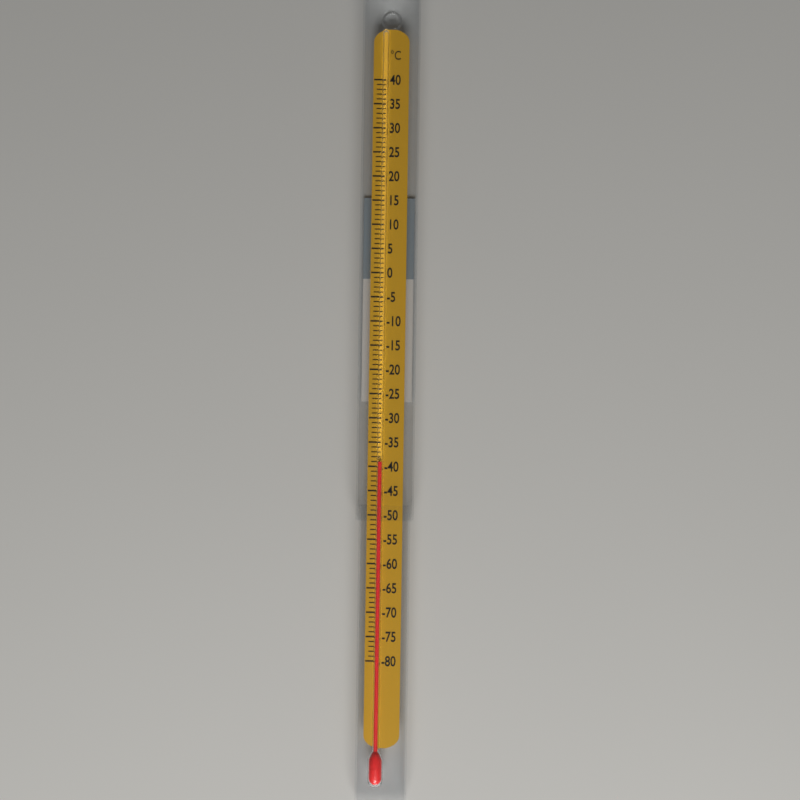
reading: -39 °C
